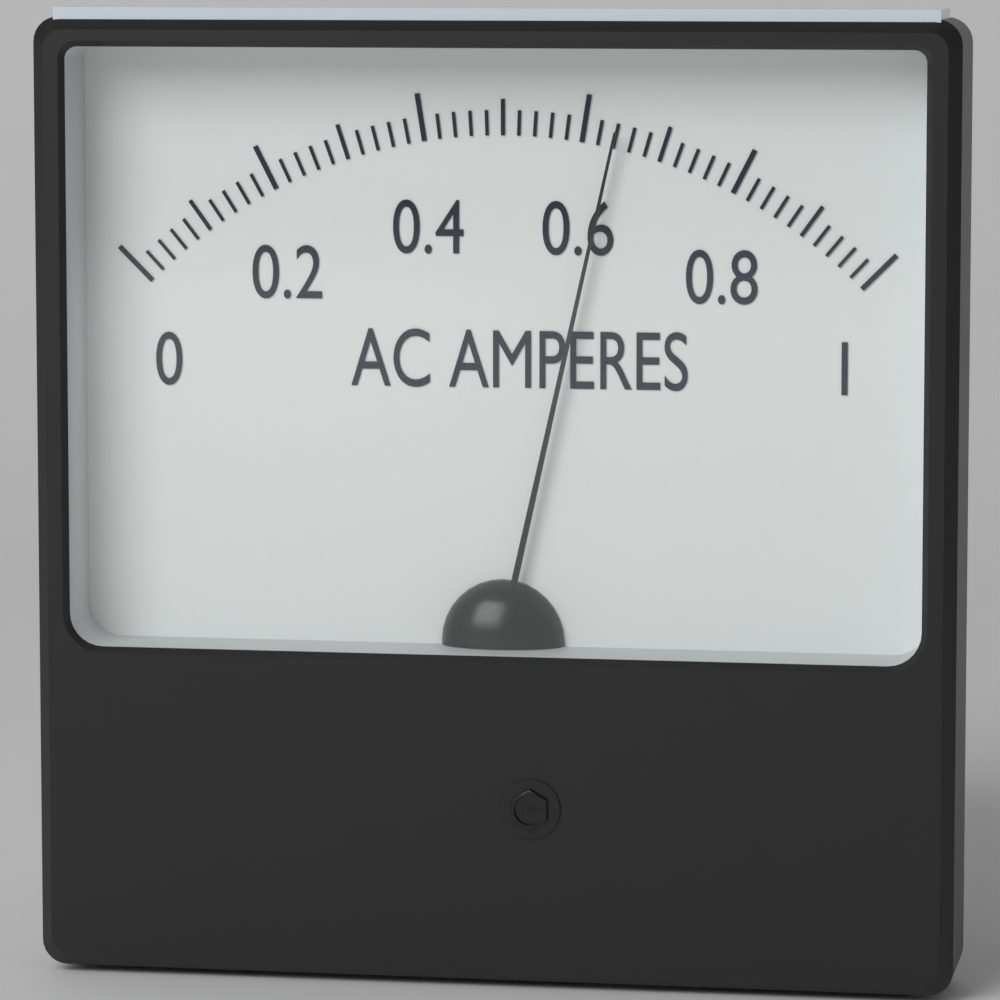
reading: 0.64 A
